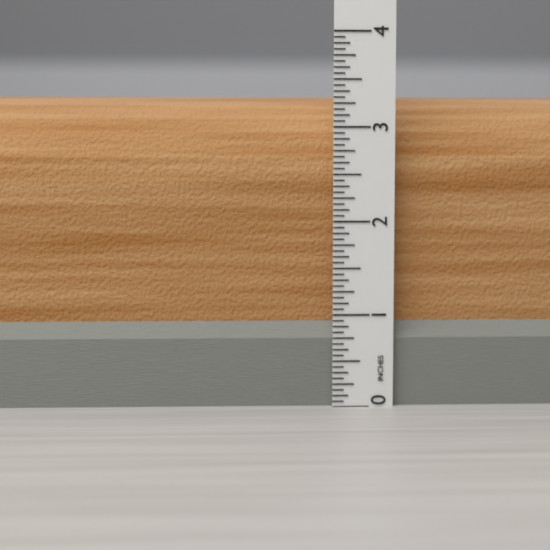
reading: 3.3750 in
